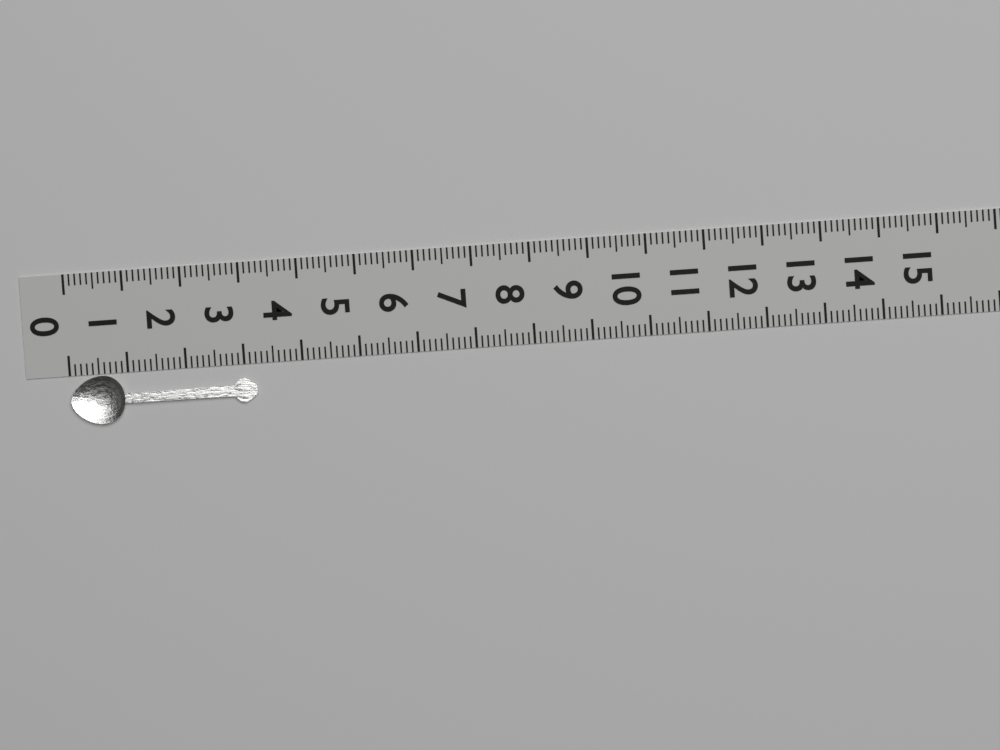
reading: 3.2 (no unit)
